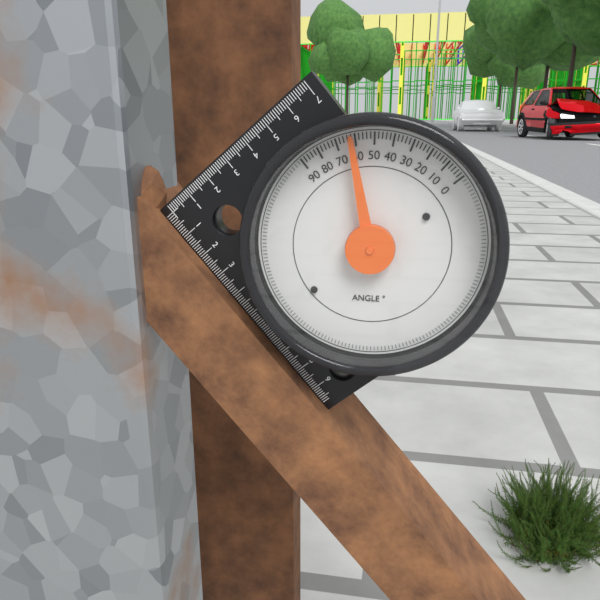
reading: 62 °
